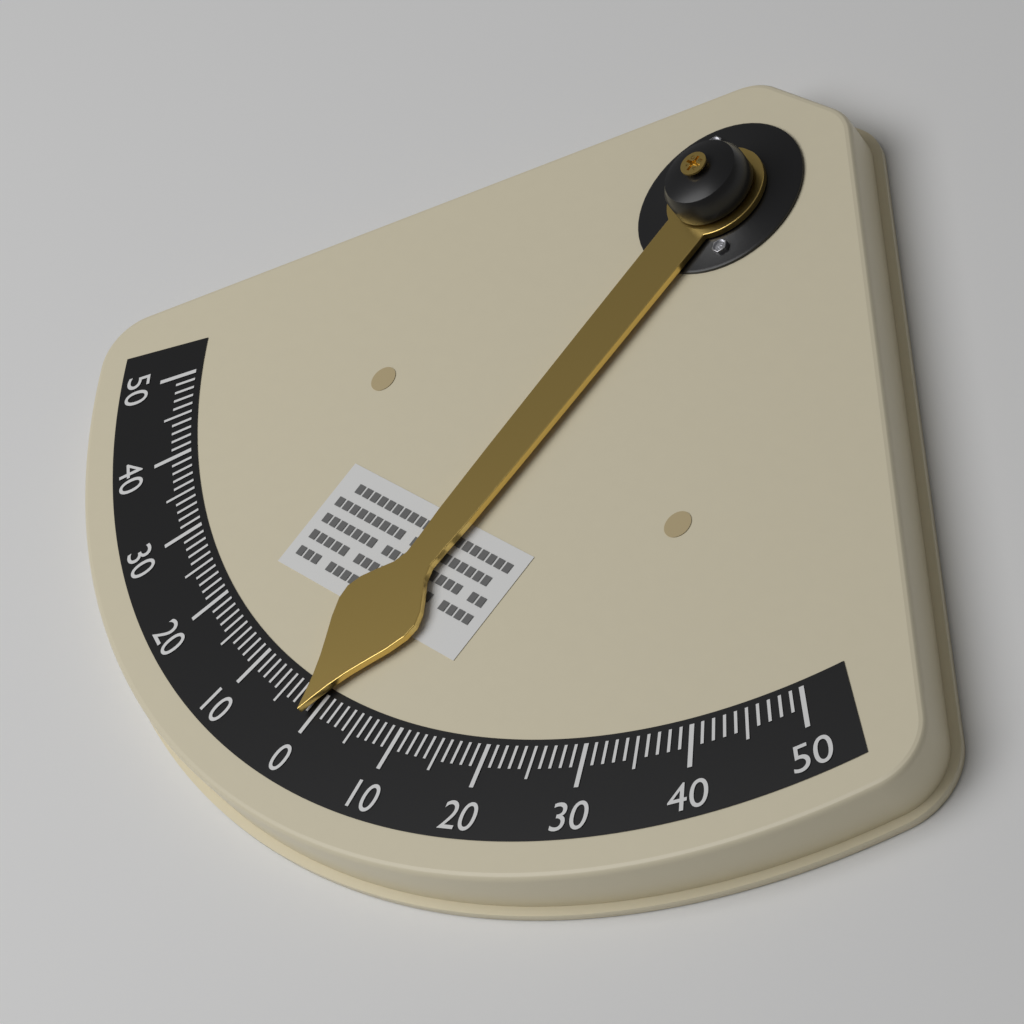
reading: -1 °
